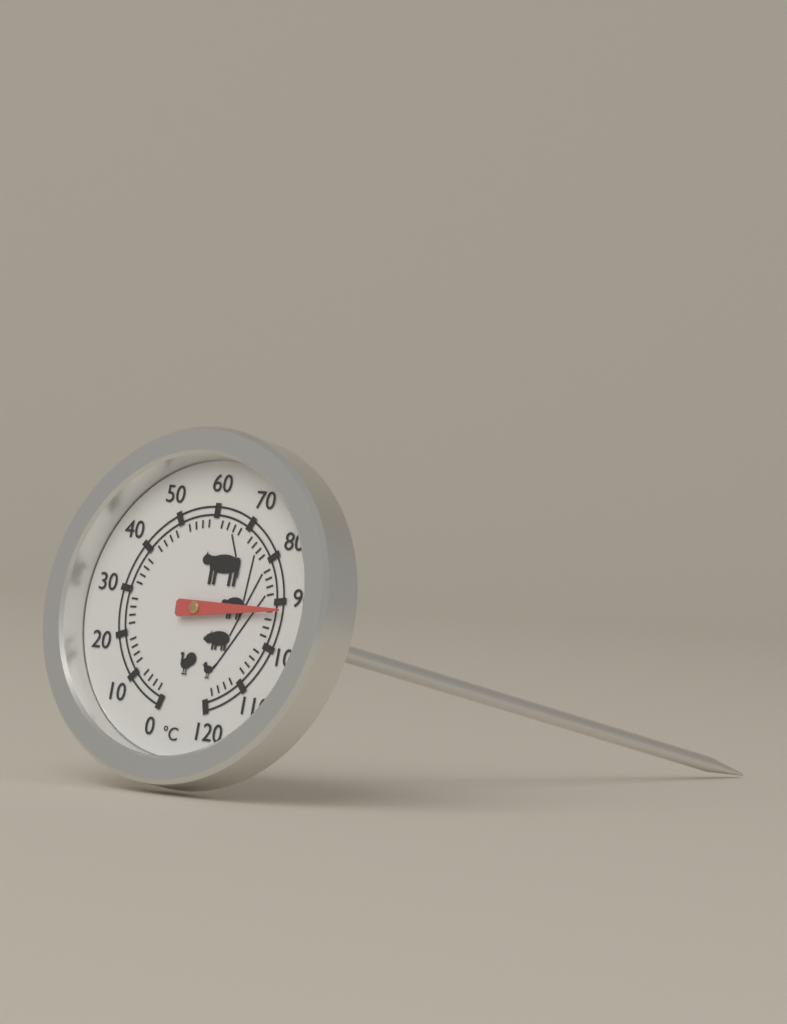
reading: 92 °C
